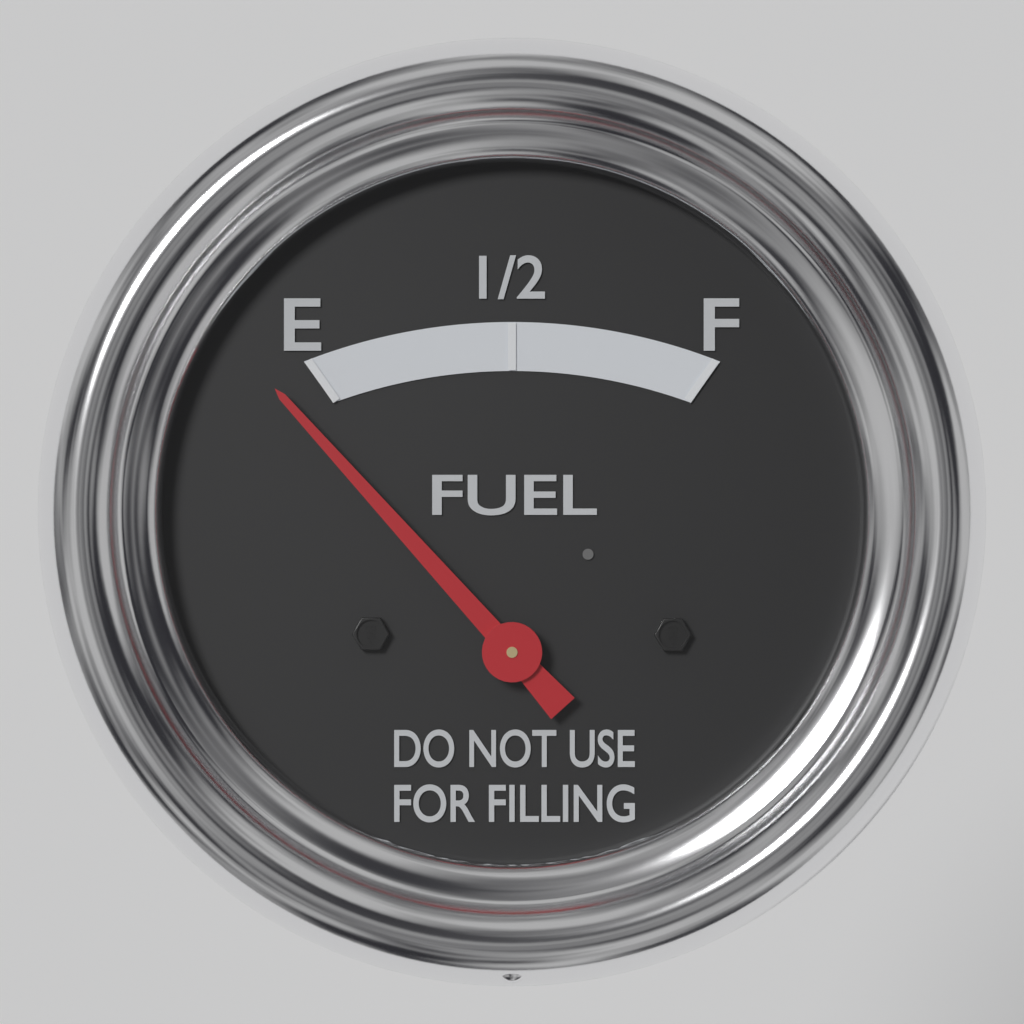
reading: -0.1 (no unit)
